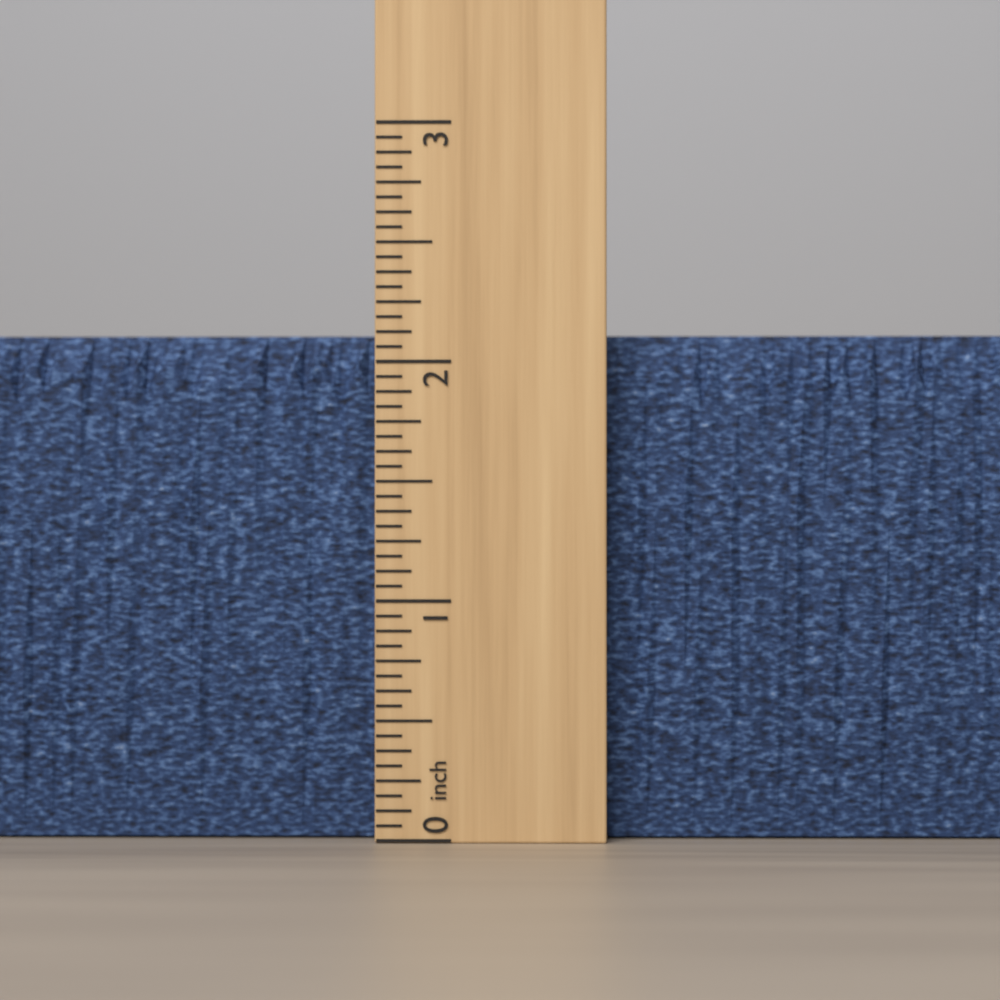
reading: 2.1250 inch
